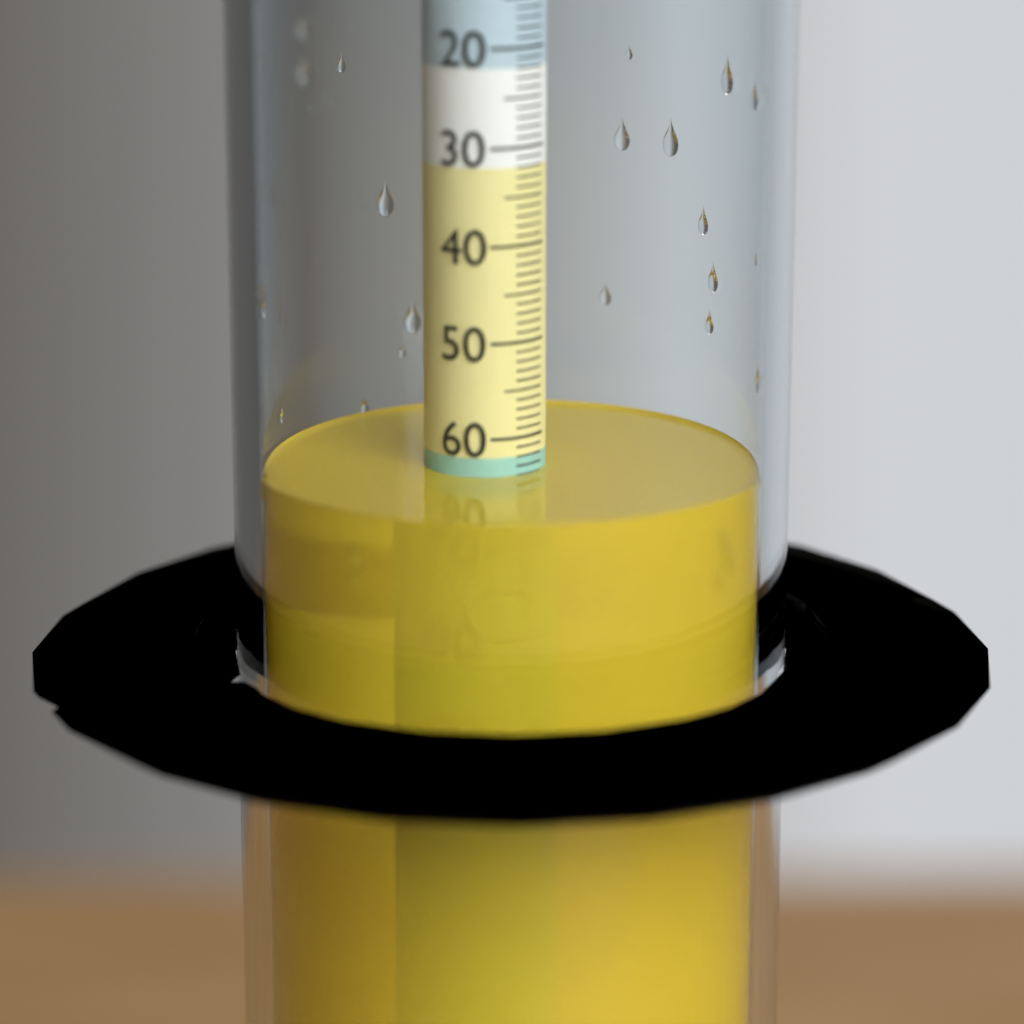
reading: 64 (no unit)
